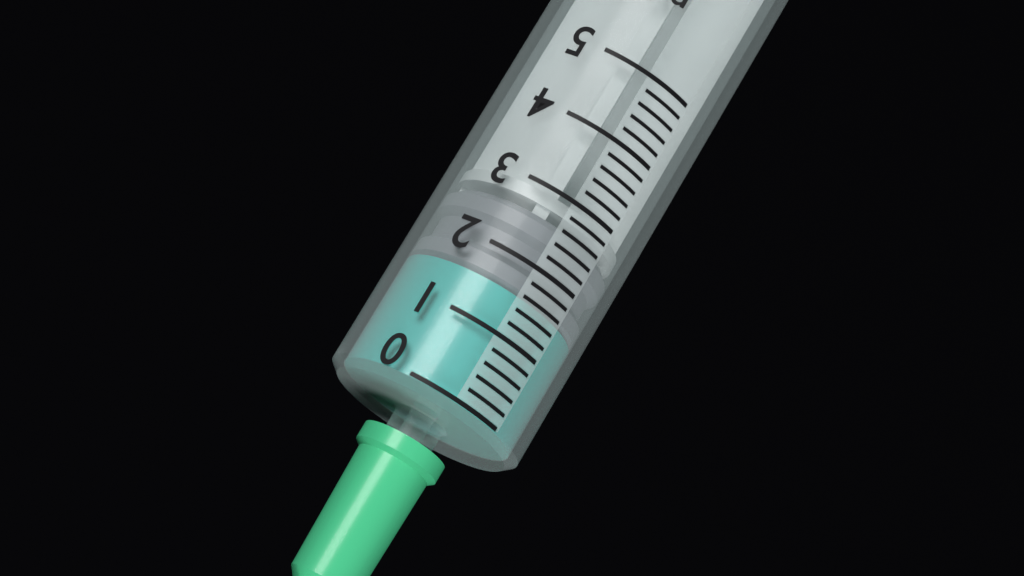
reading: 1.6 ml
